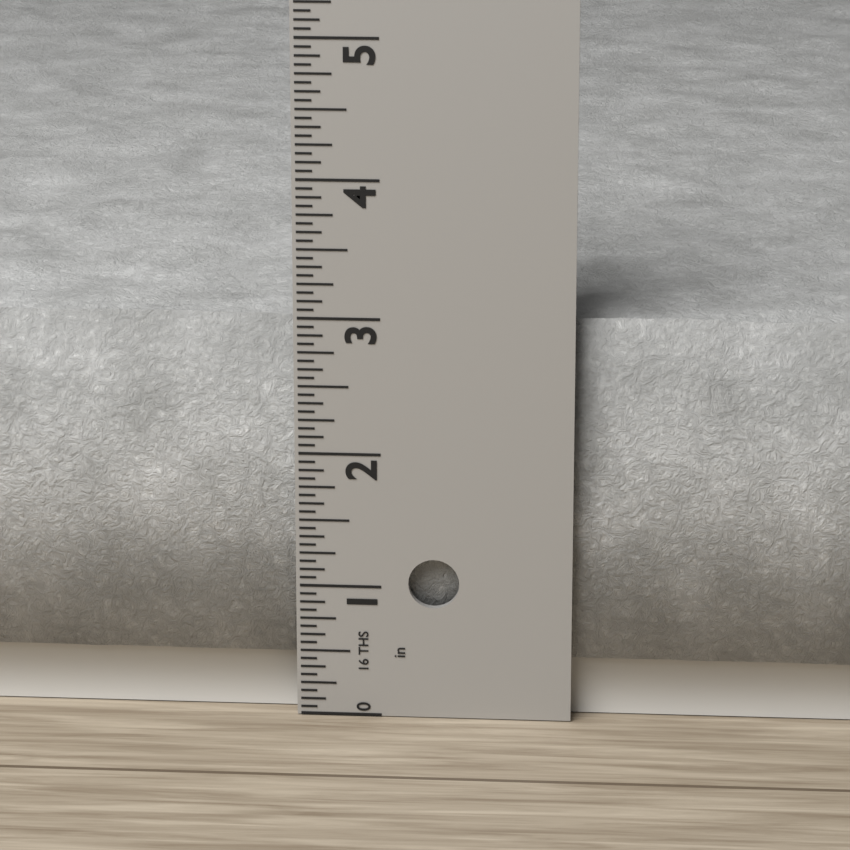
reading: 3.0000 in
